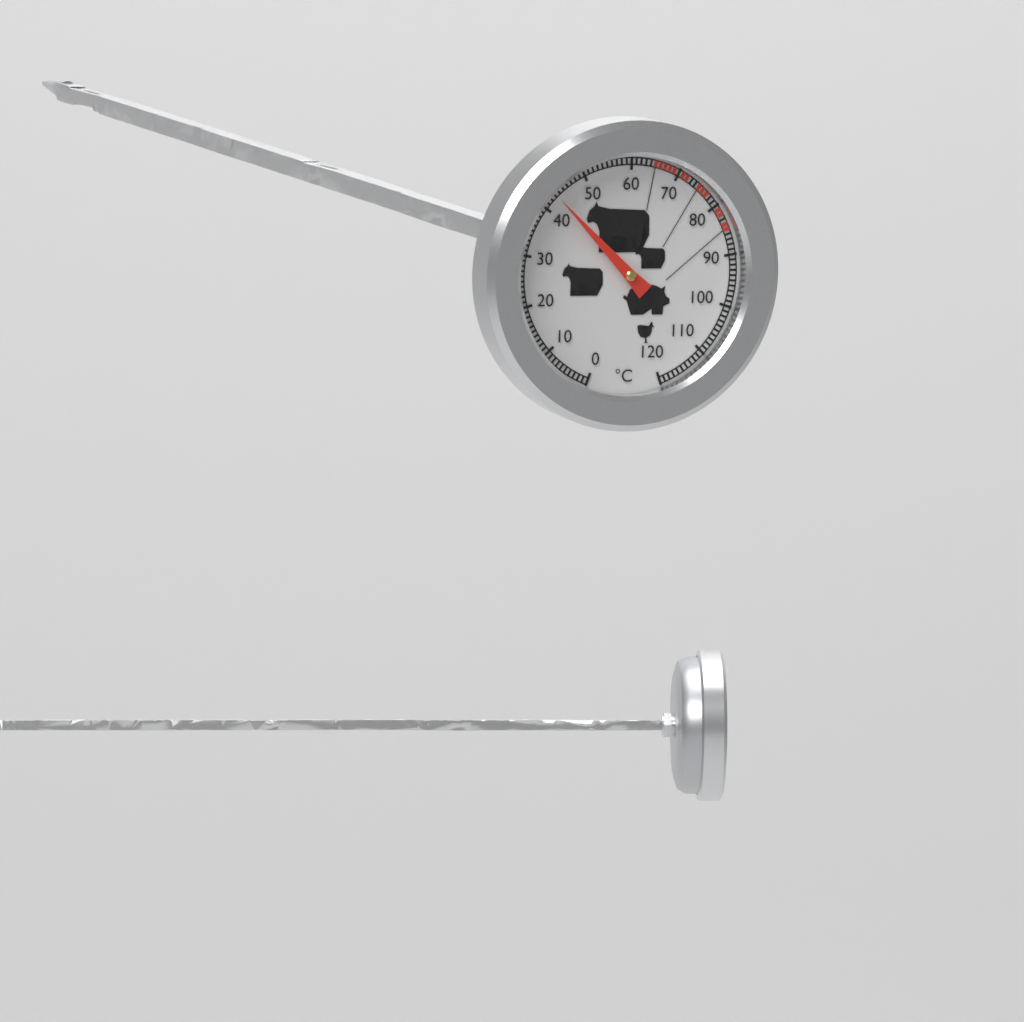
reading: 43 °C
